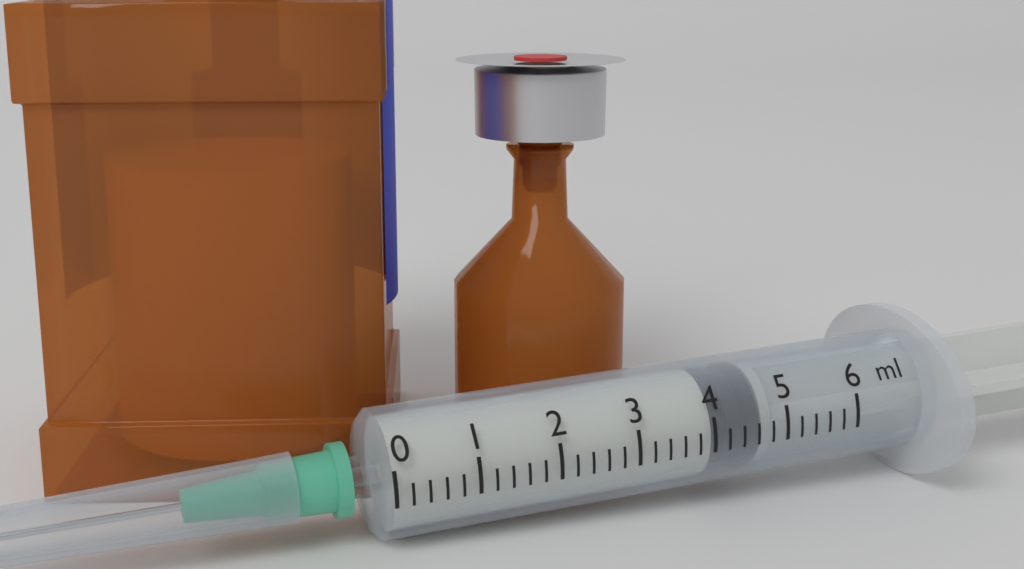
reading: 4.0 ml
